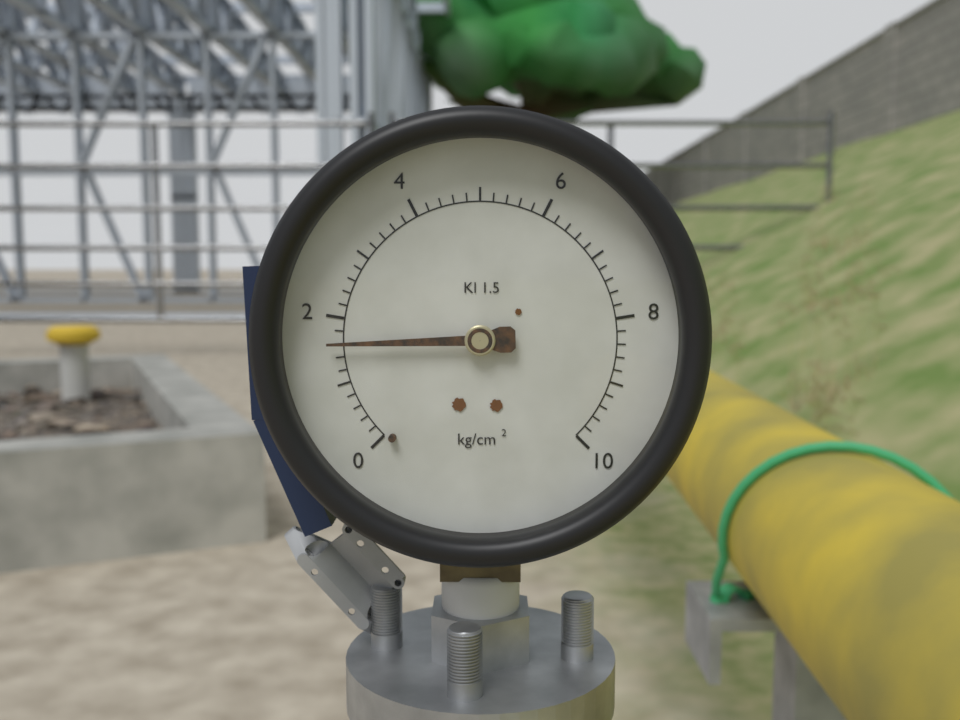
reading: 1.6 kg/cm²
